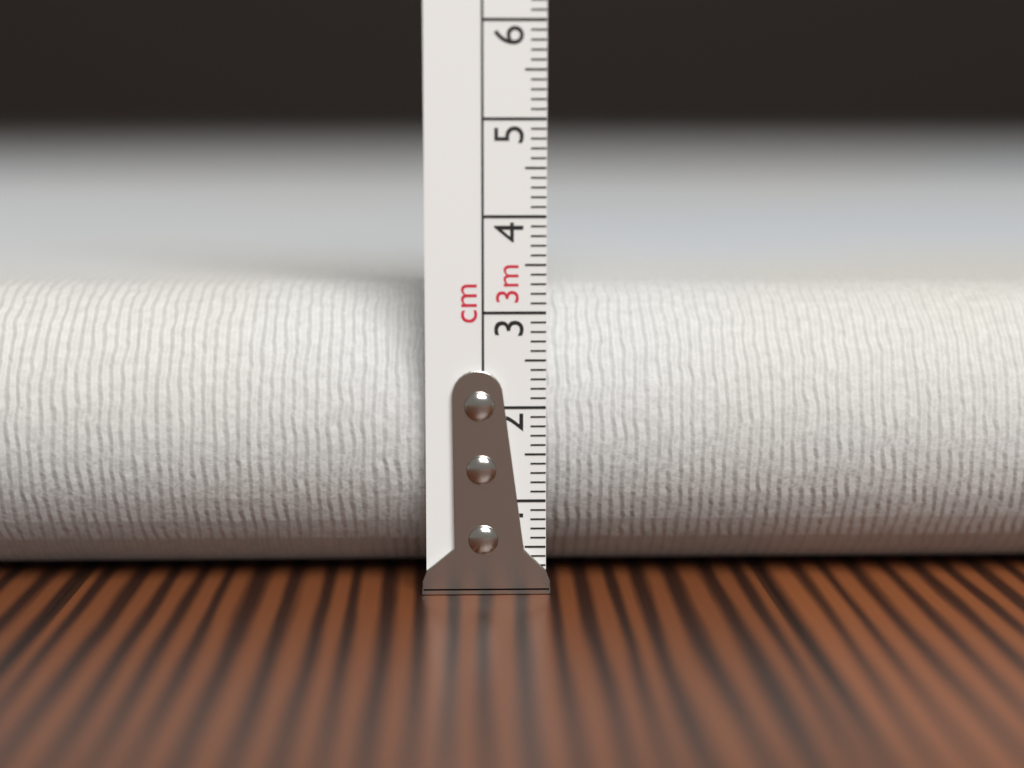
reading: 3.2 cm
